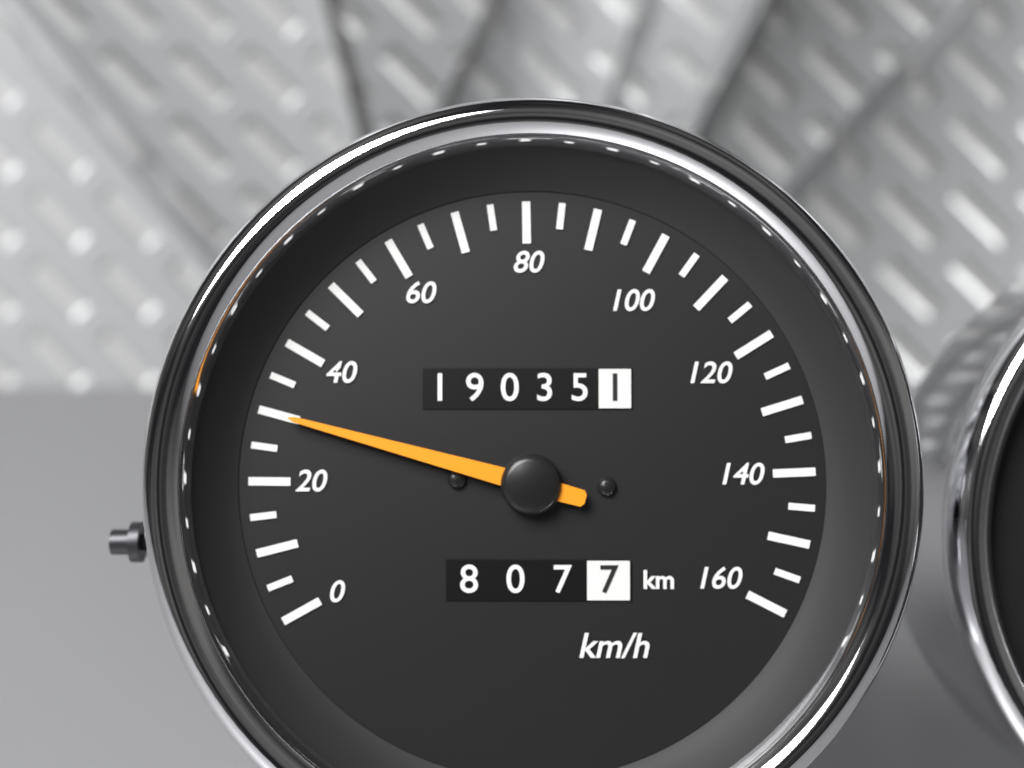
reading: 30 km/h
